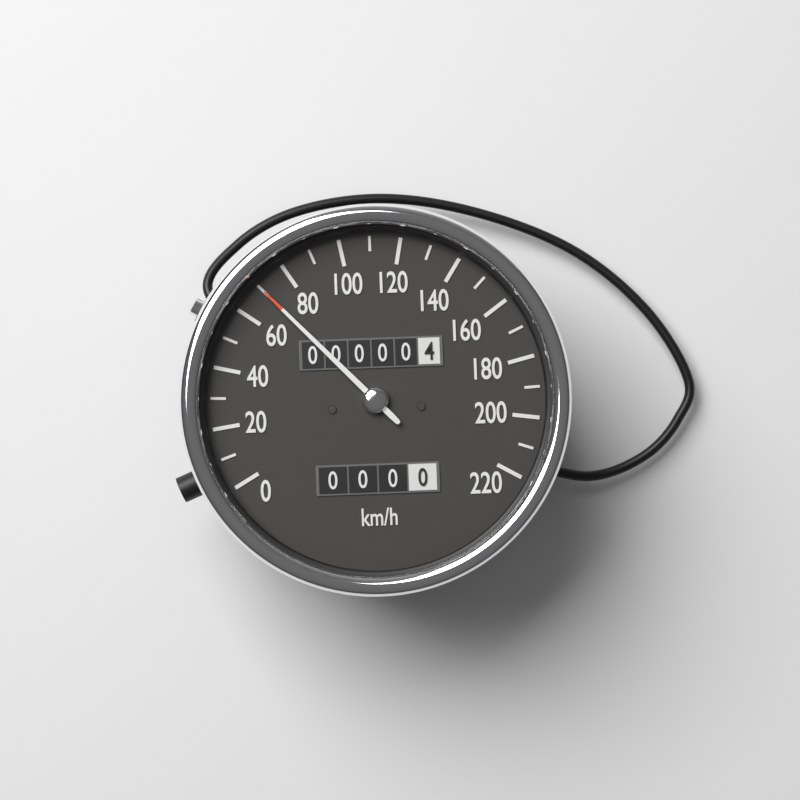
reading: 70 km/h
